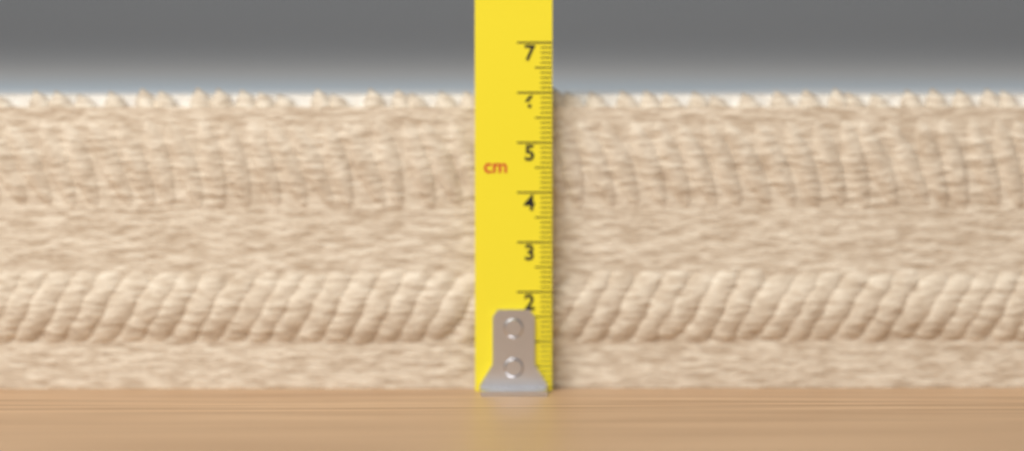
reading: 6.1 cm
